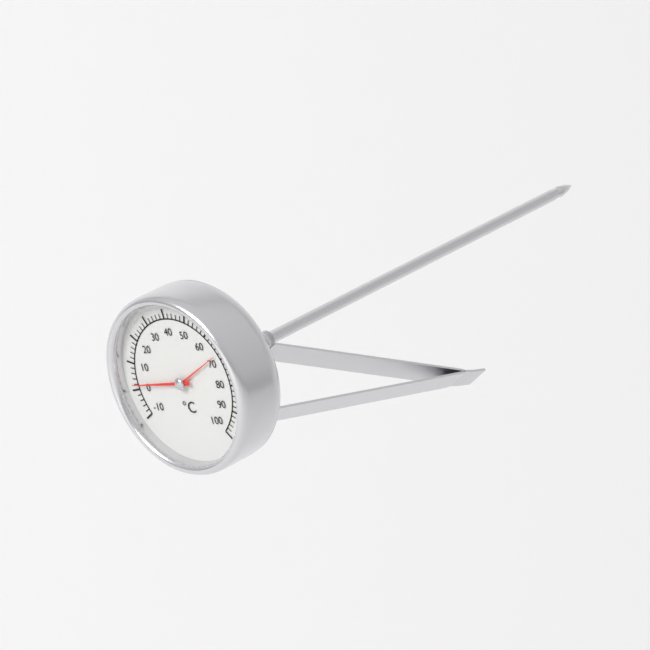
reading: 2 °C
